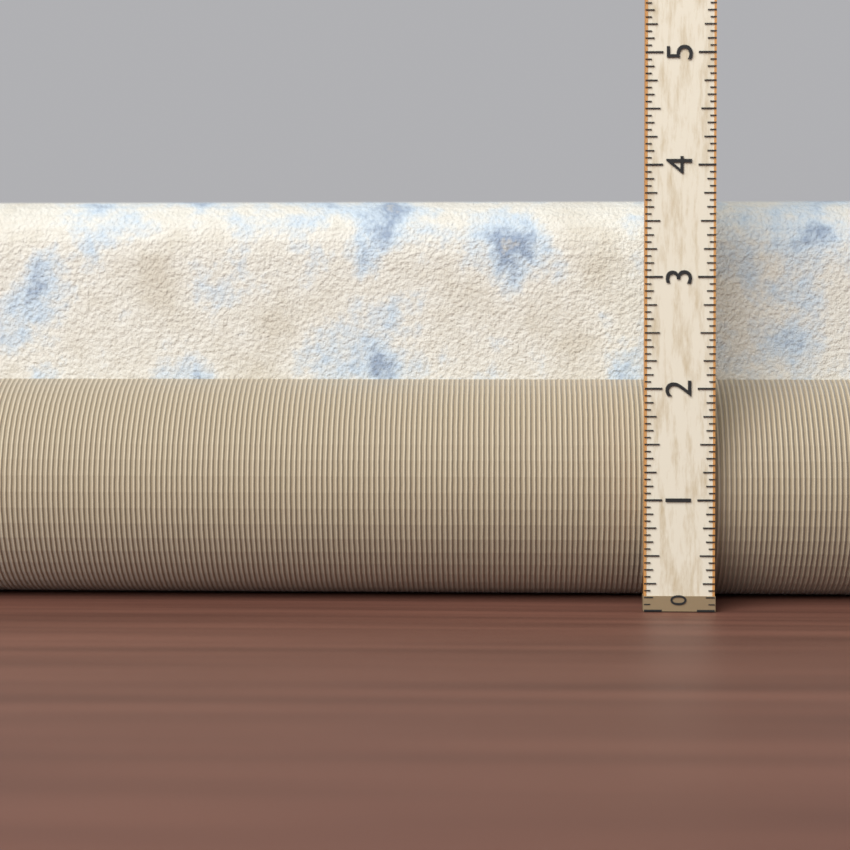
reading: 3.7500 (no unit)
